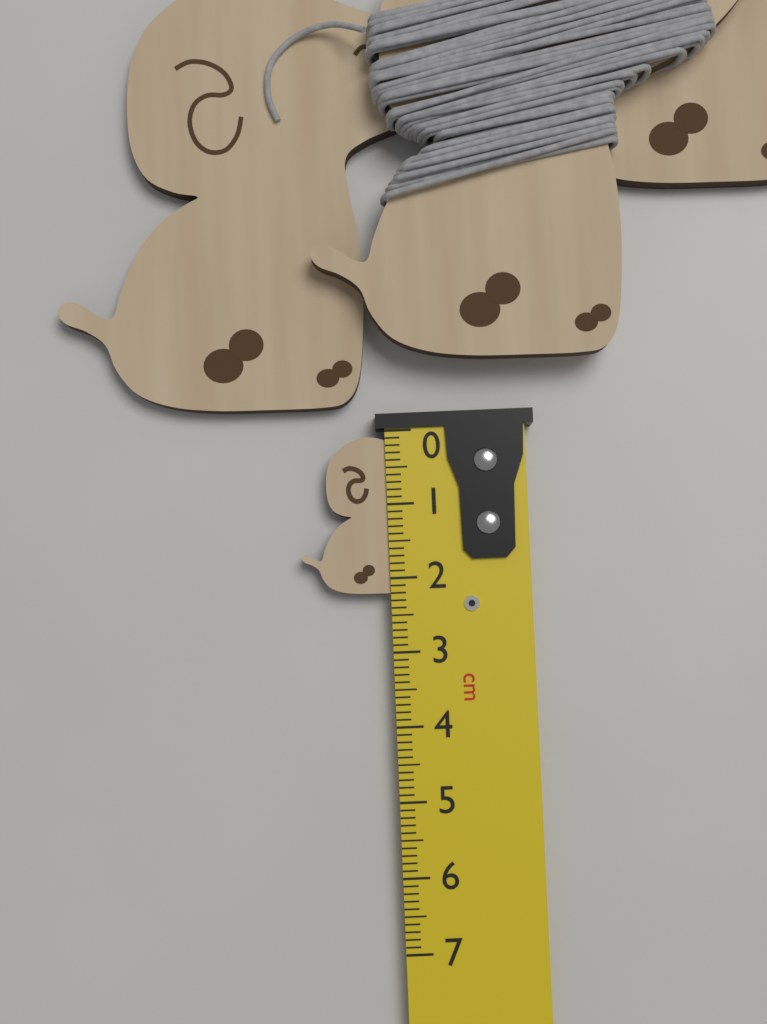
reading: 2.2 cm
